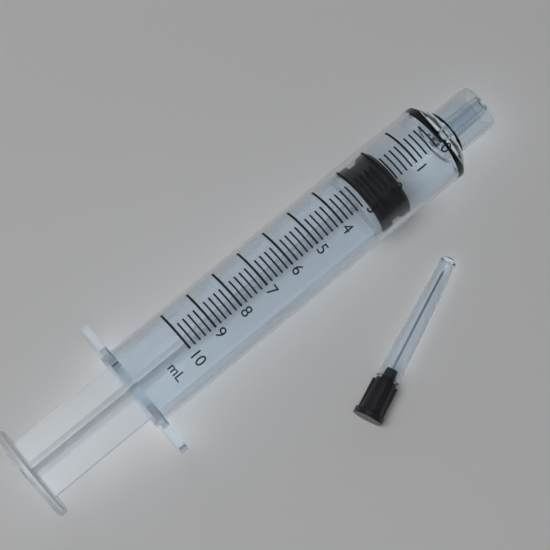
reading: 1.8 ml
